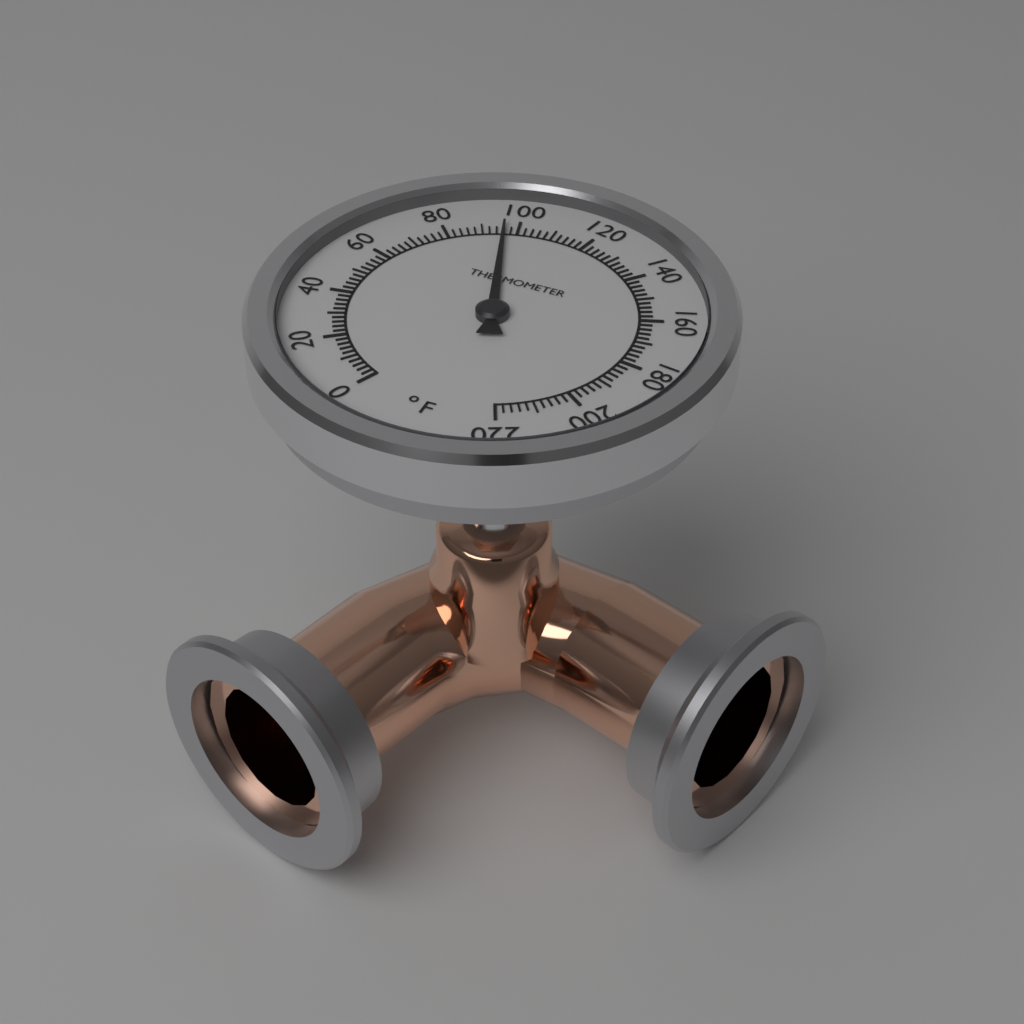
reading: 96 °F
